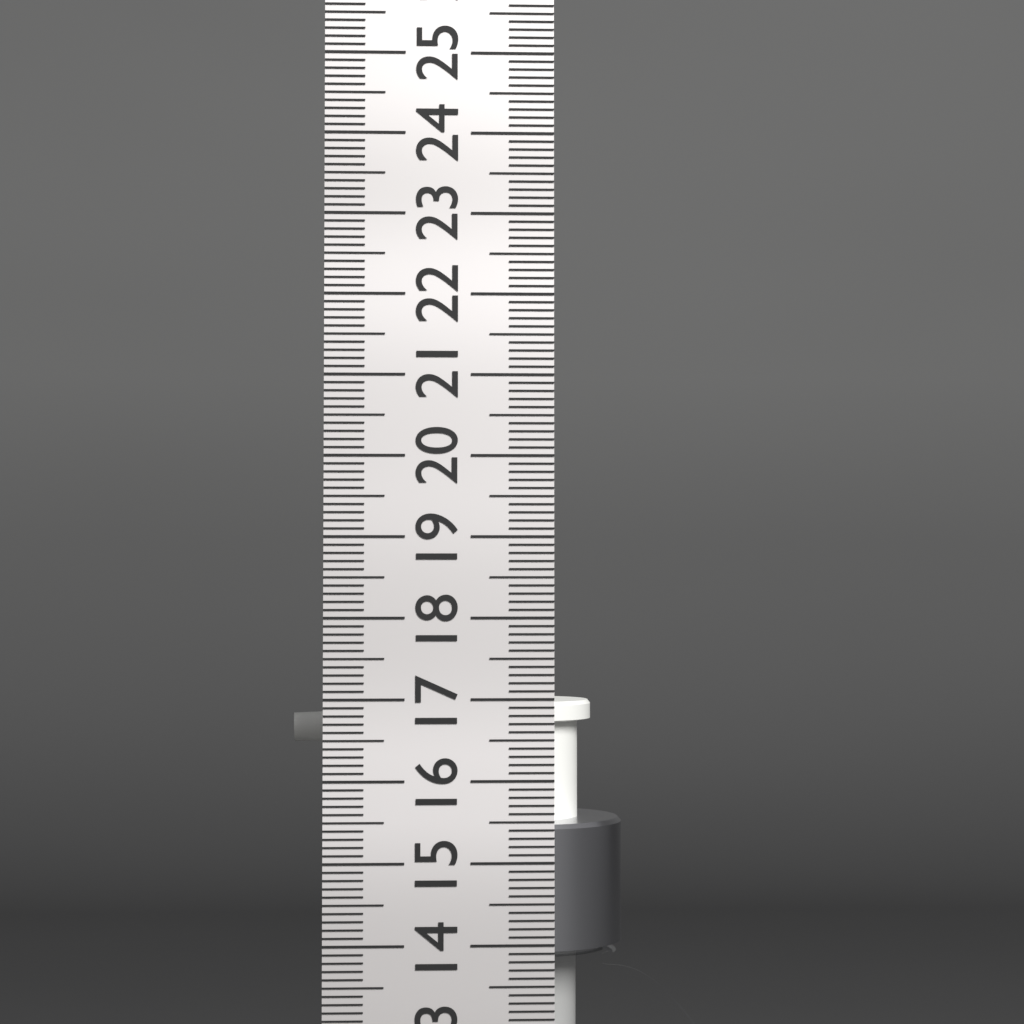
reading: 16.8 cm
